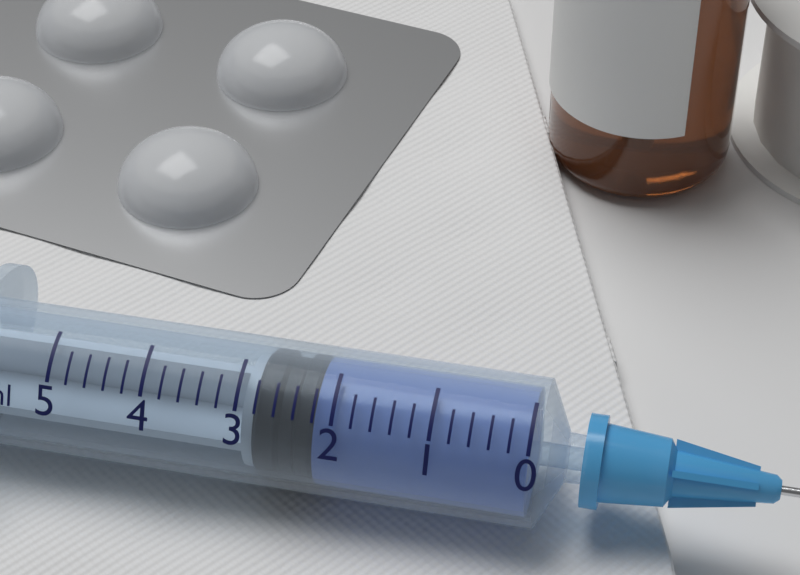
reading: 2.2 ml
